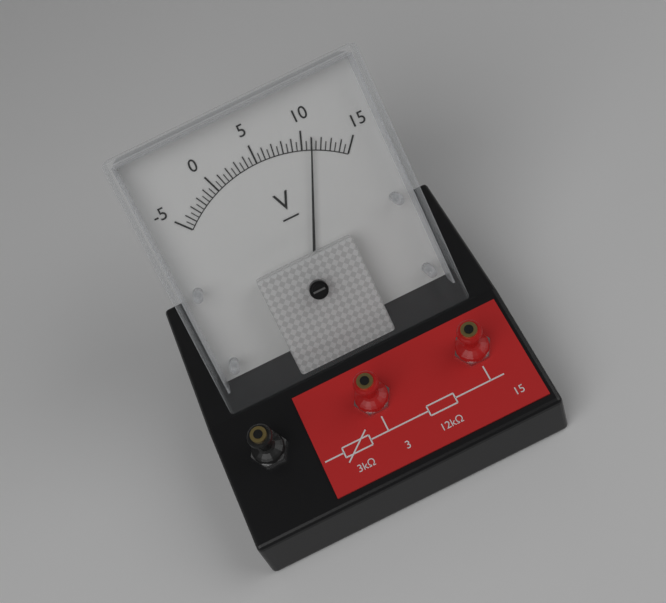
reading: 11.0 V
